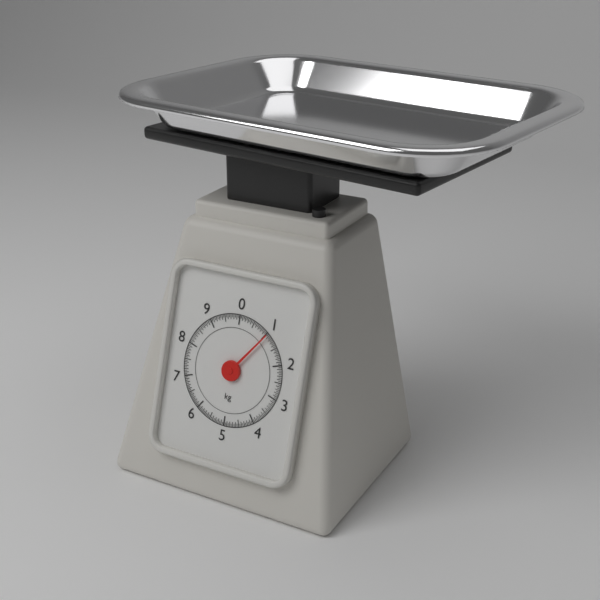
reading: 1.05 kg
